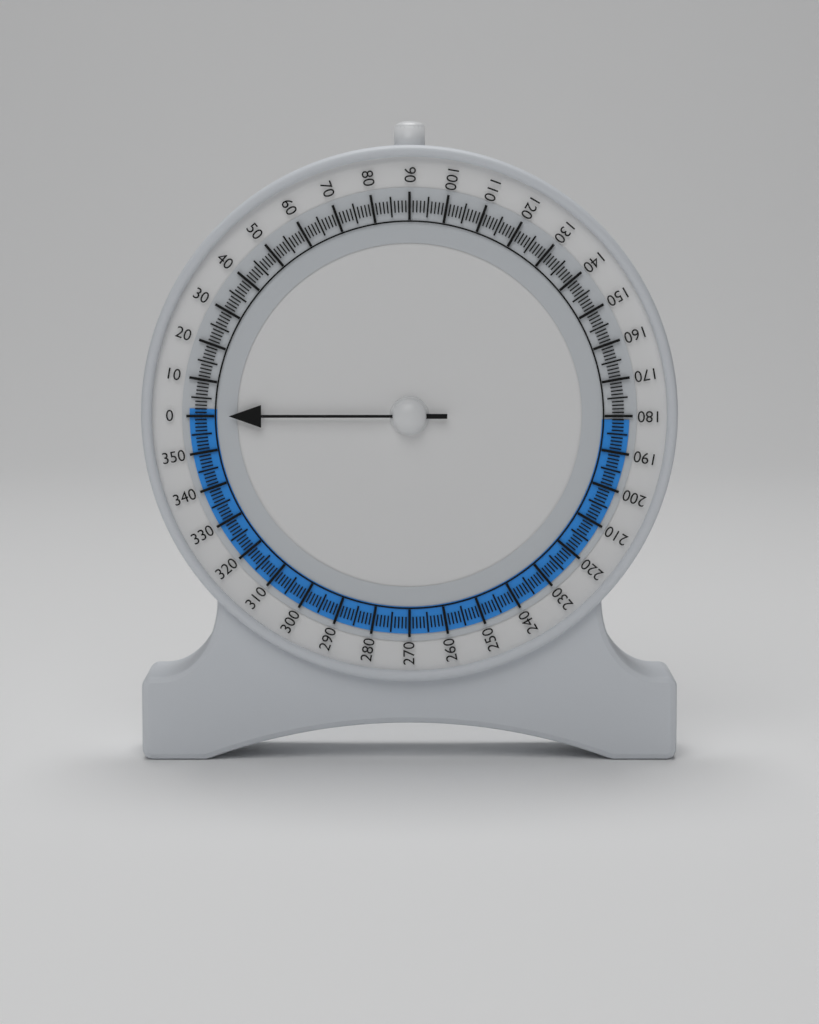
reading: 0 (no unit)
